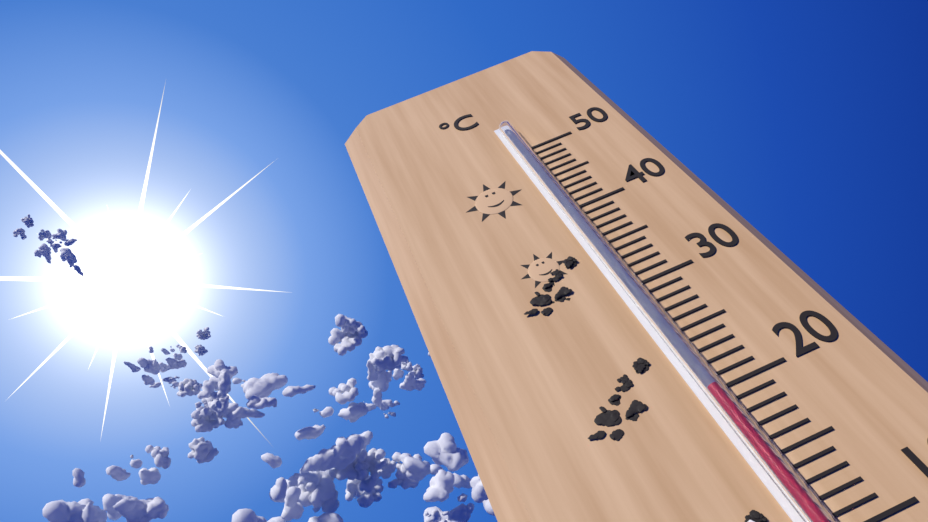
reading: 20 °C
